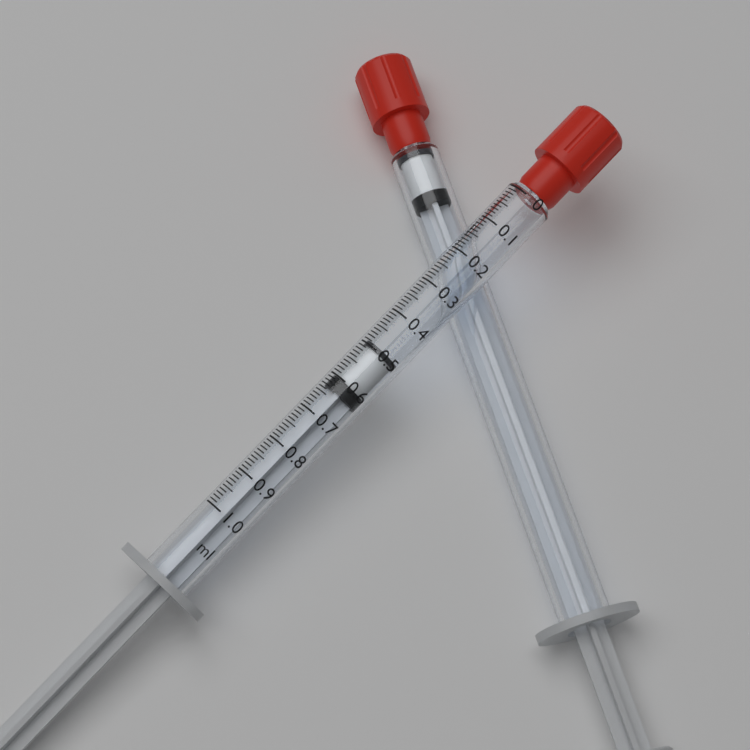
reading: 0.49 ml
